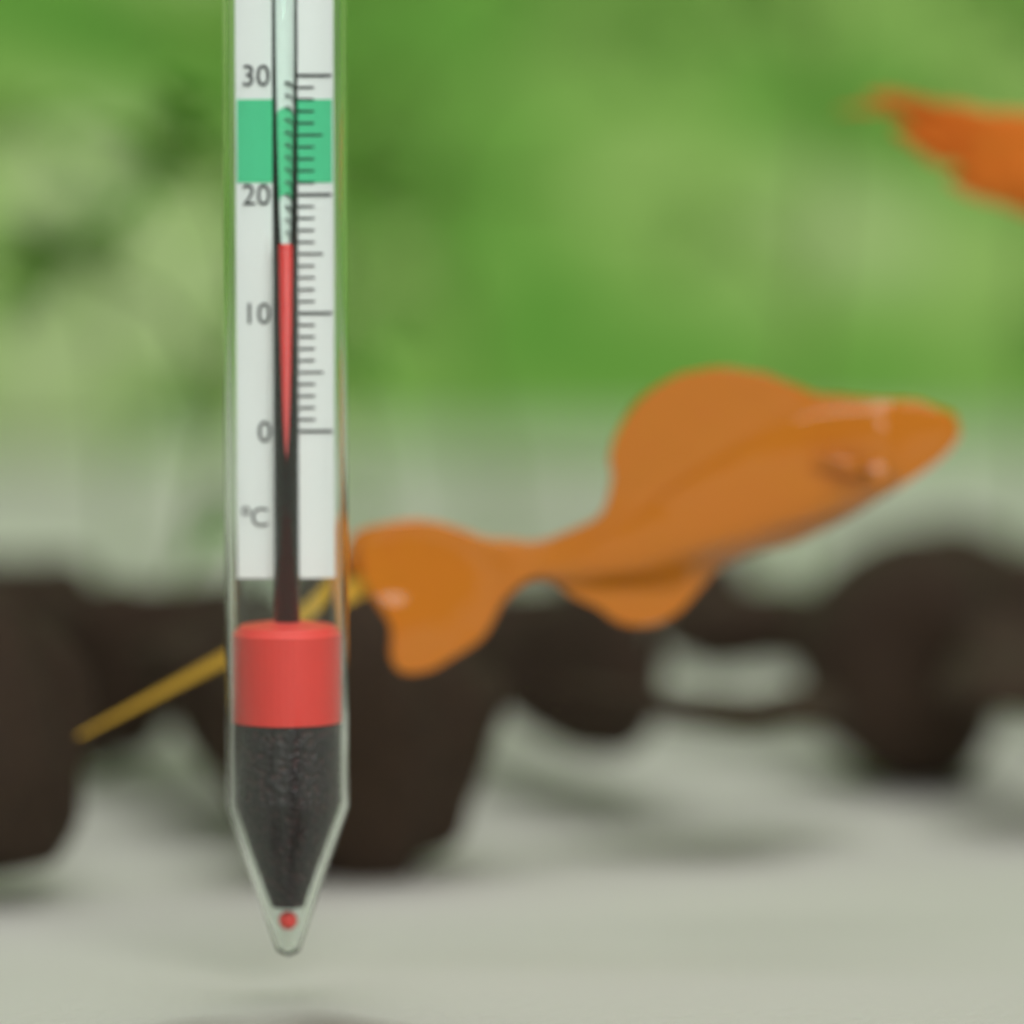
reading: 16 °C
